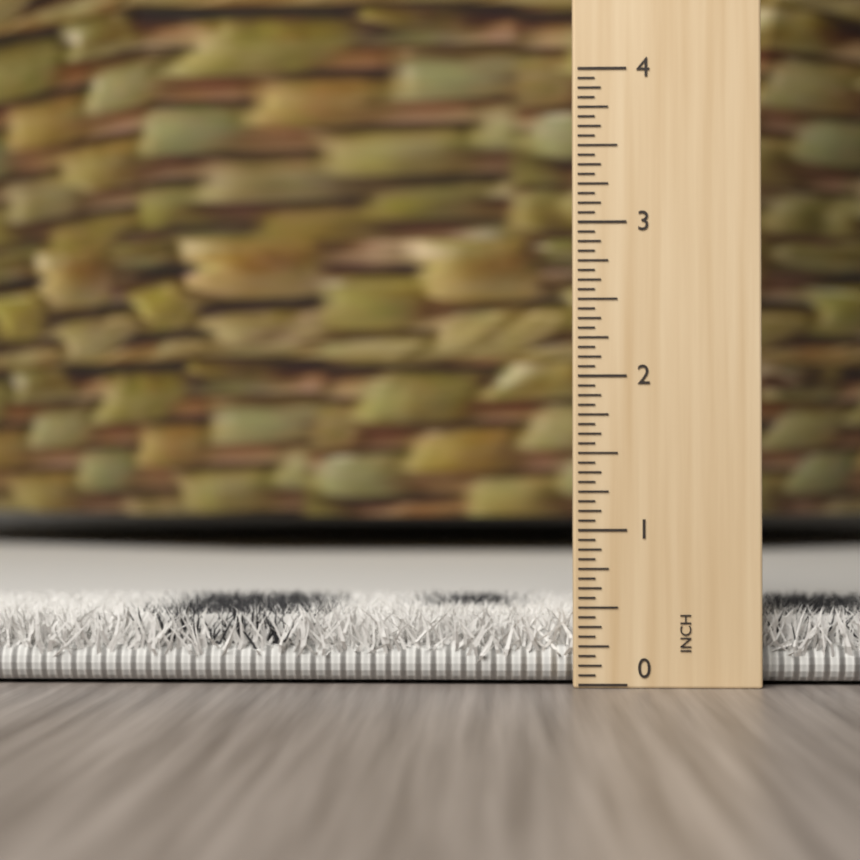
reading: 0.5000 inch
